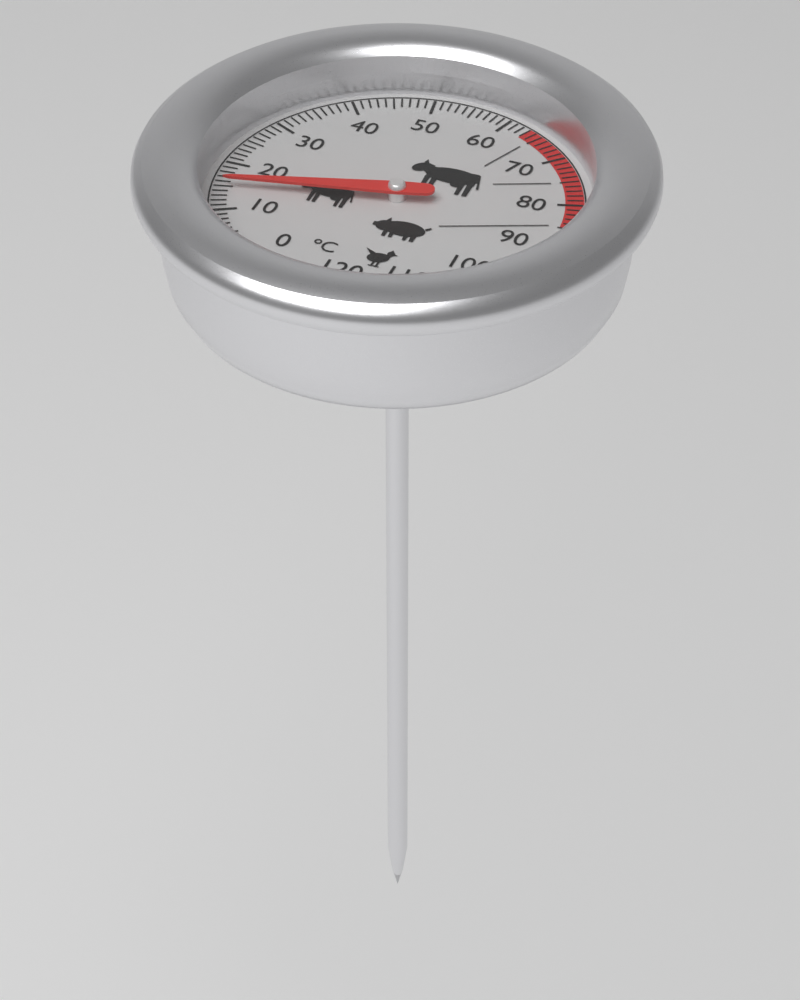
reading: 15 °C
